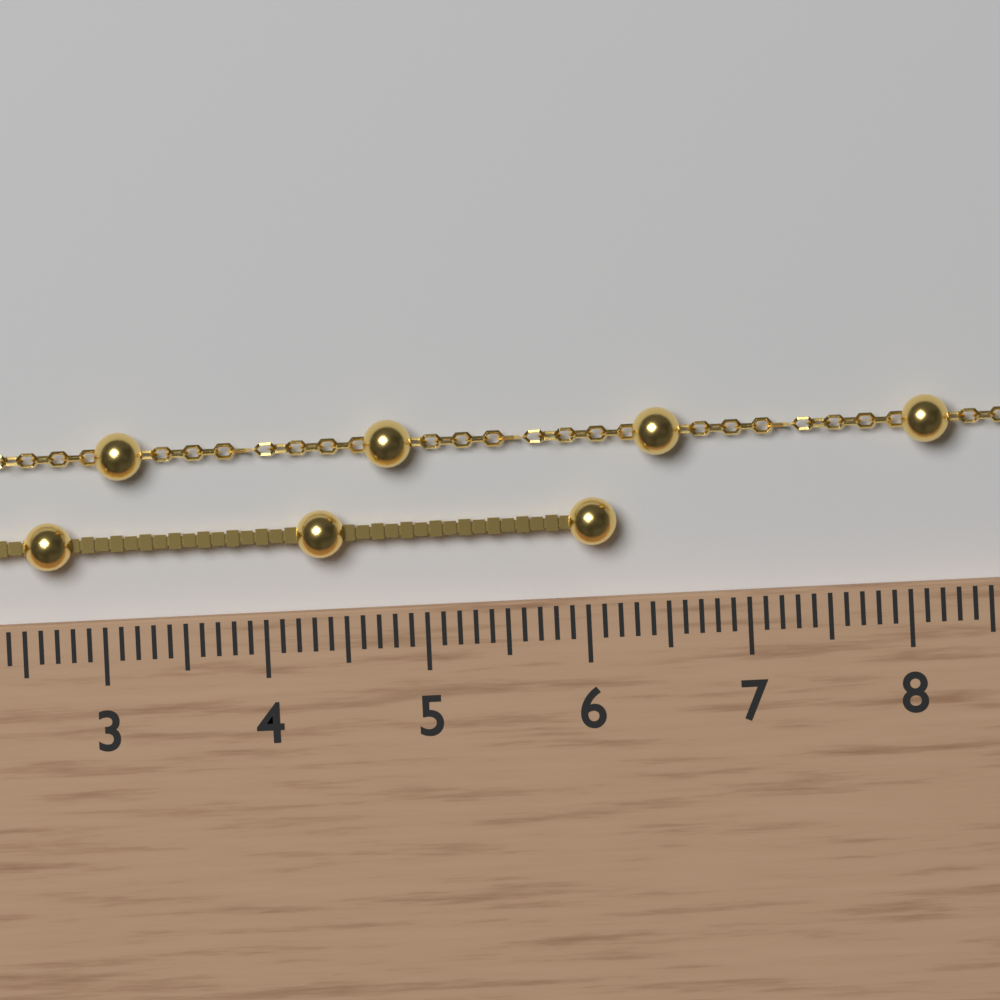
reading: 6.2 cm
